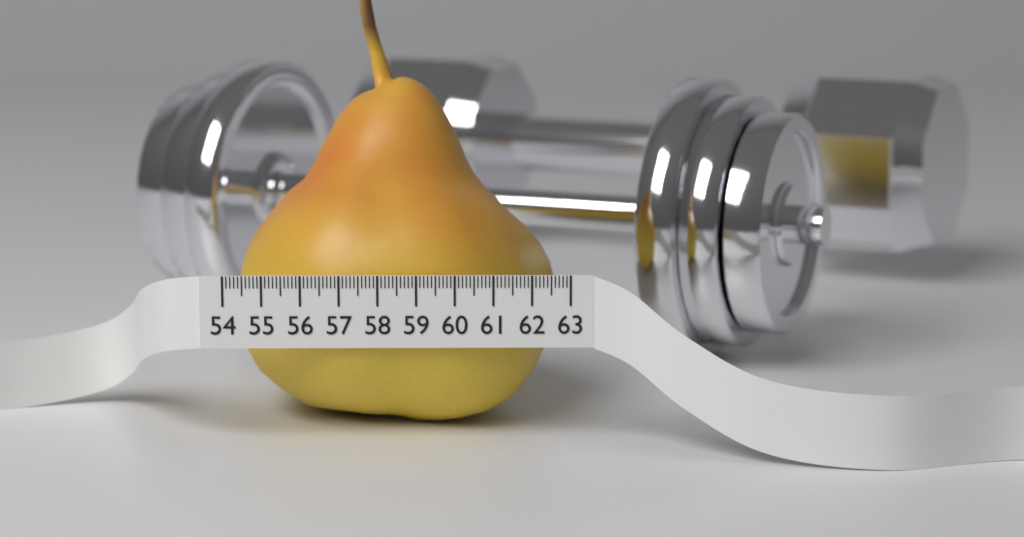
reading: 62.8 (no unit)
